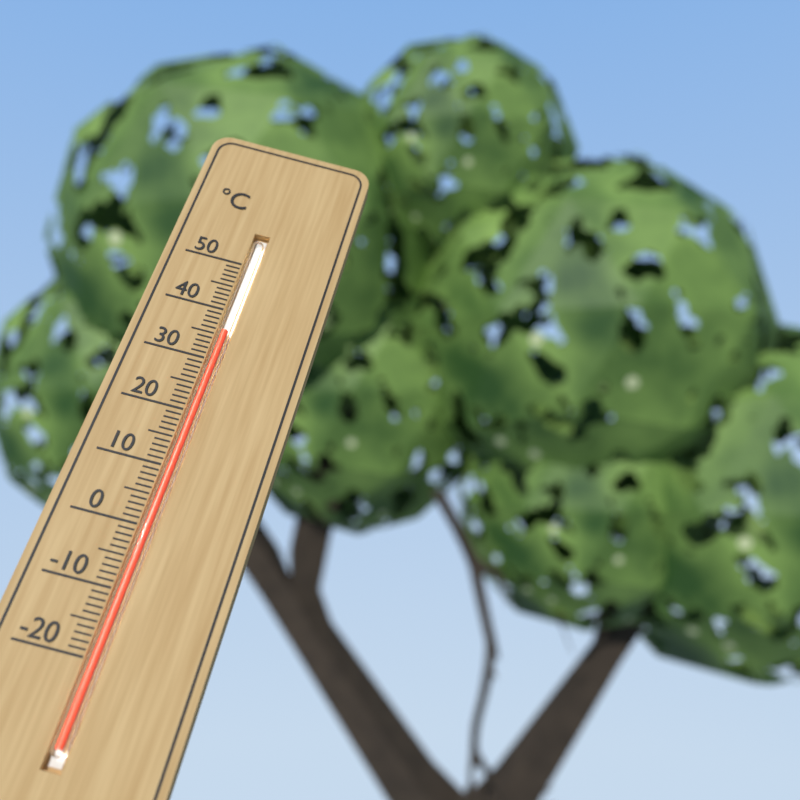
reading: 36 °C
